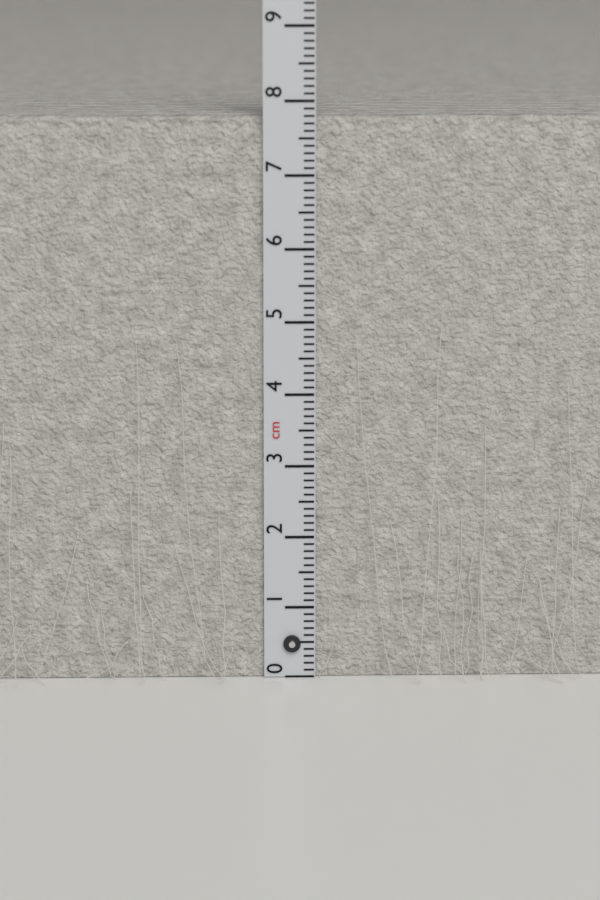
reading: 7.8 cm
